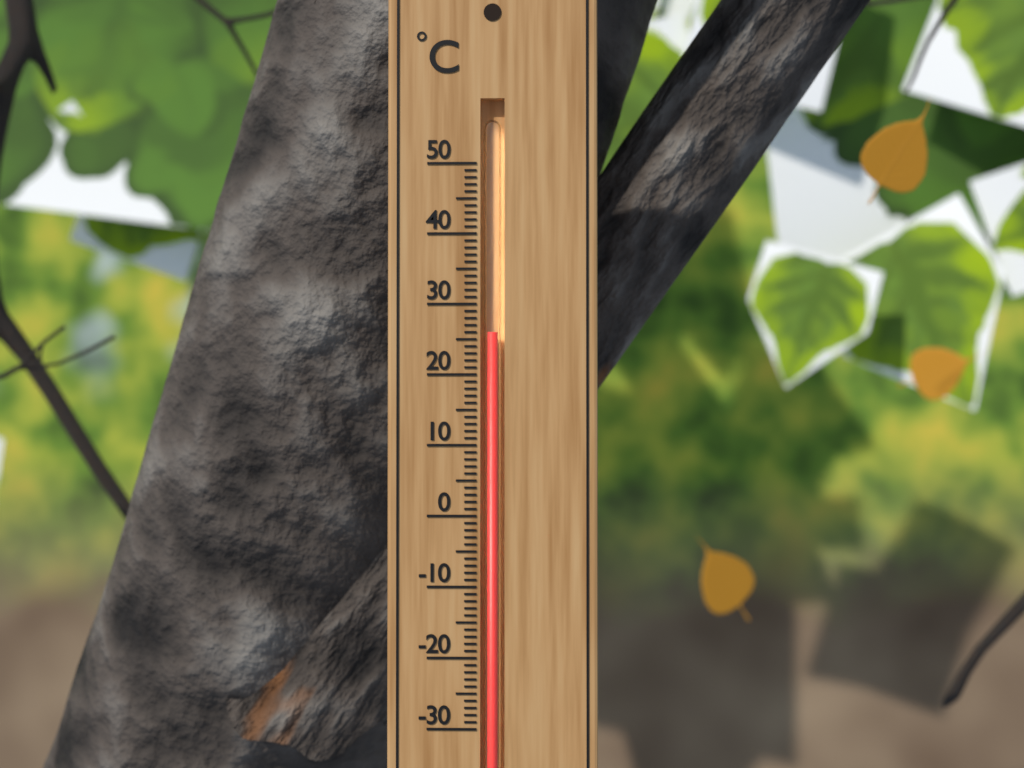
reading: 26 °C
